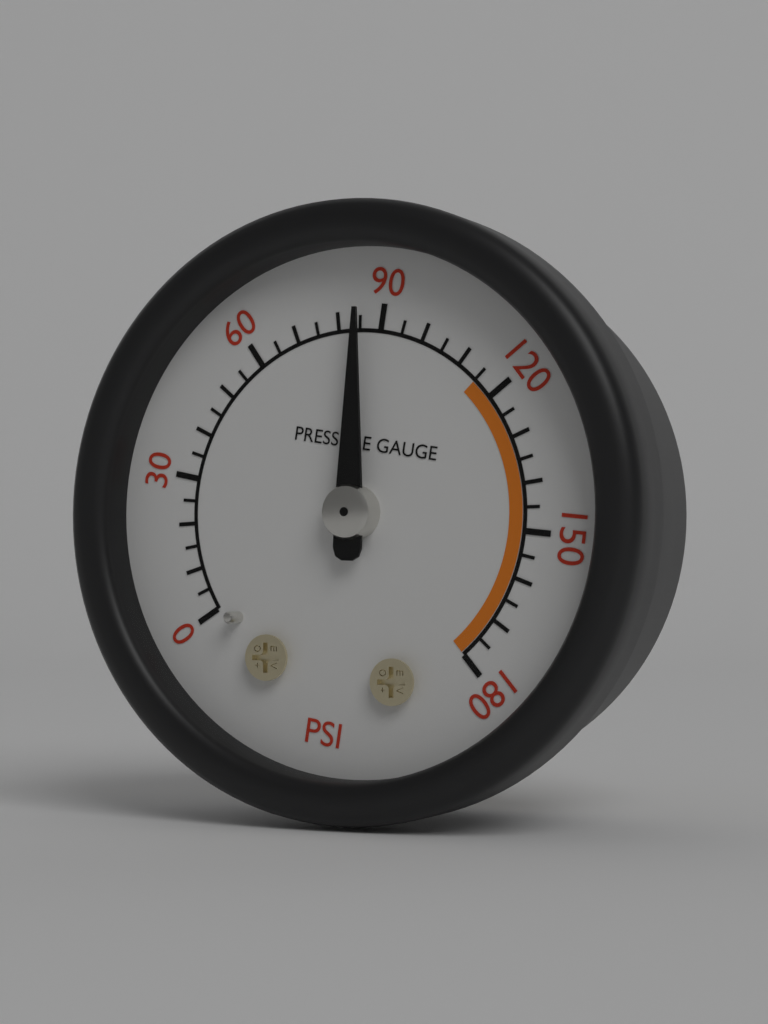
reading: 85 psi
